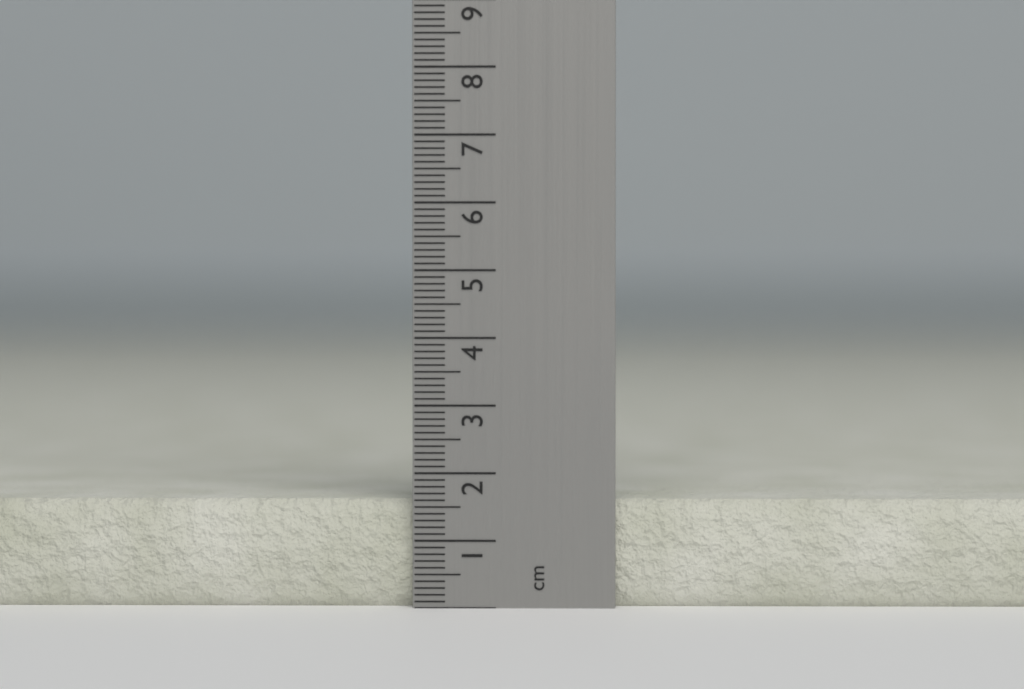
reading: 1.6 cm
